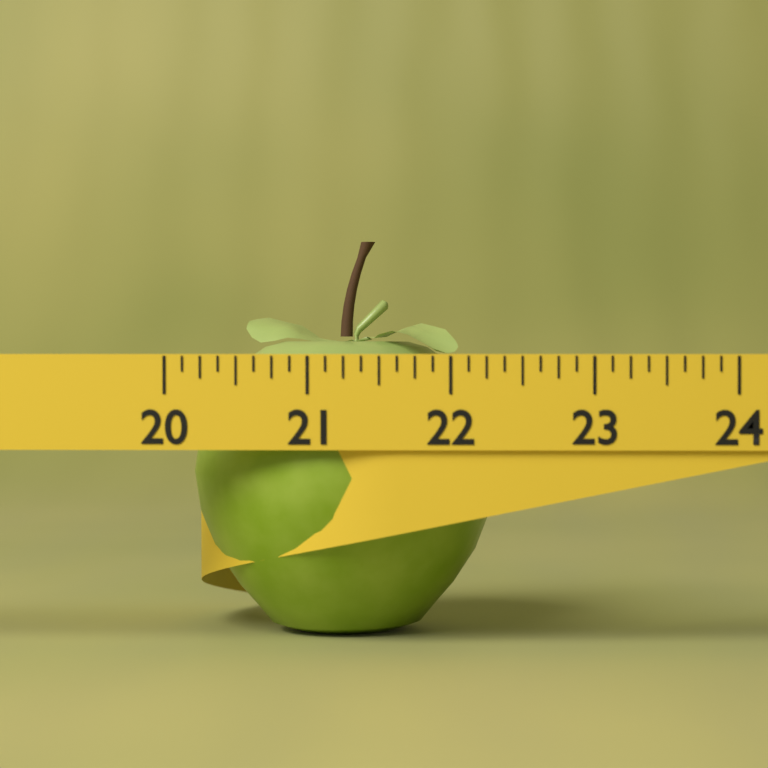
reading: 22.250 (no unit)
